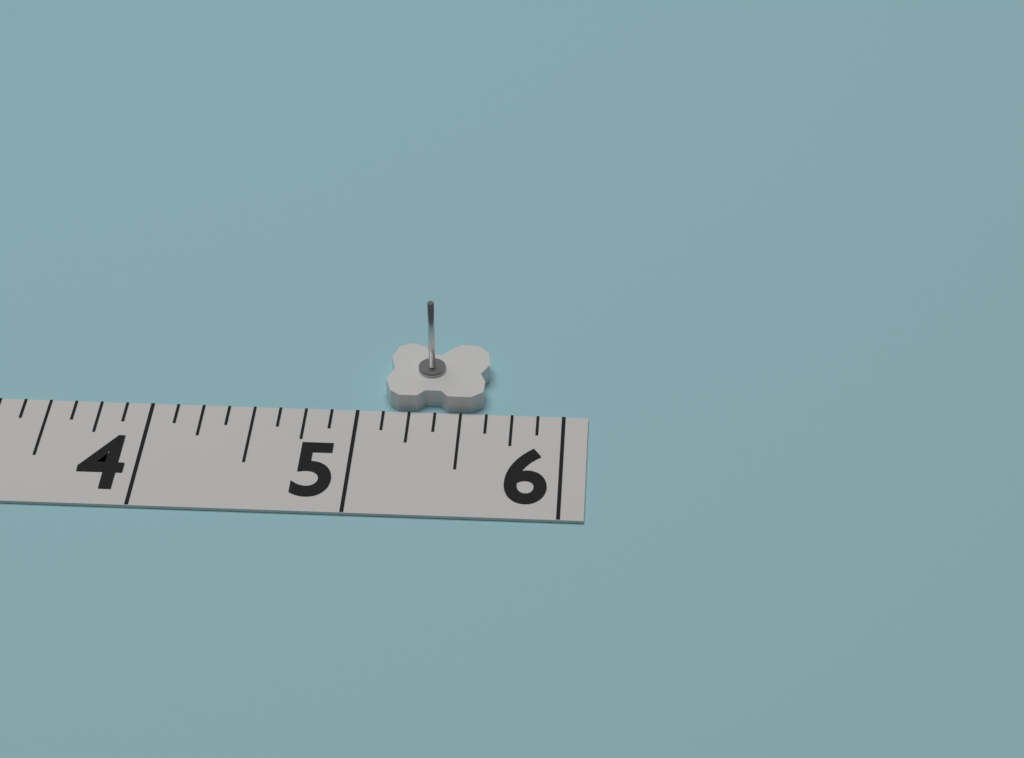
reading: 5.625 in
